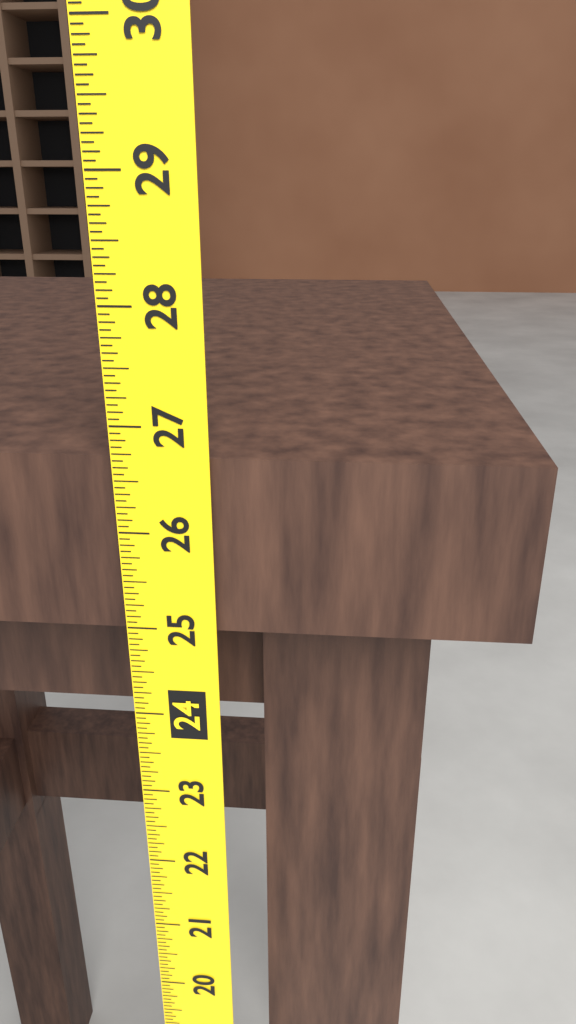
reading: 26.6875 (no unit)
